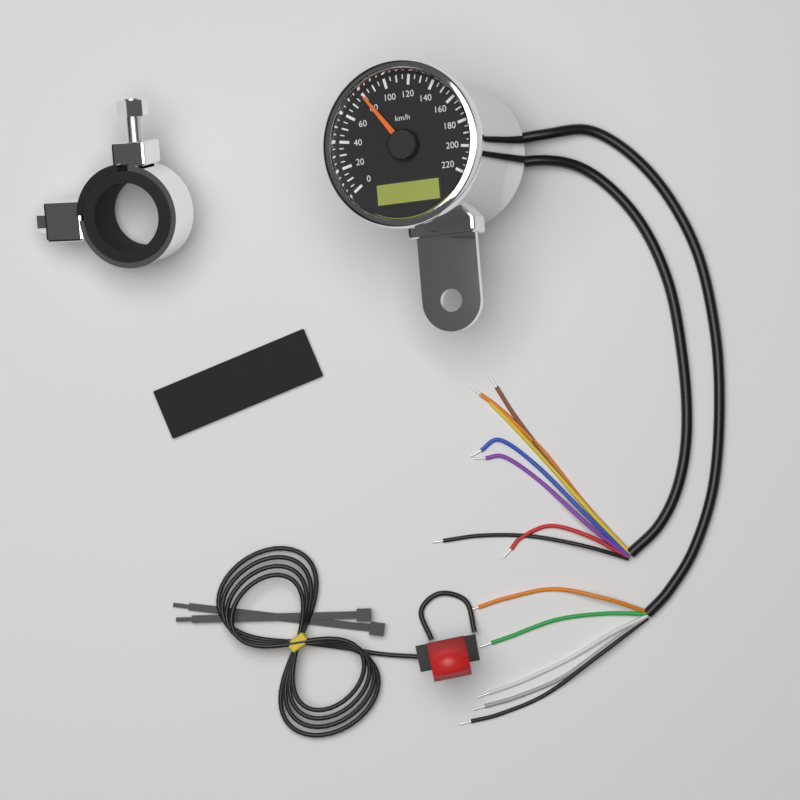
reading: 80 km/h
